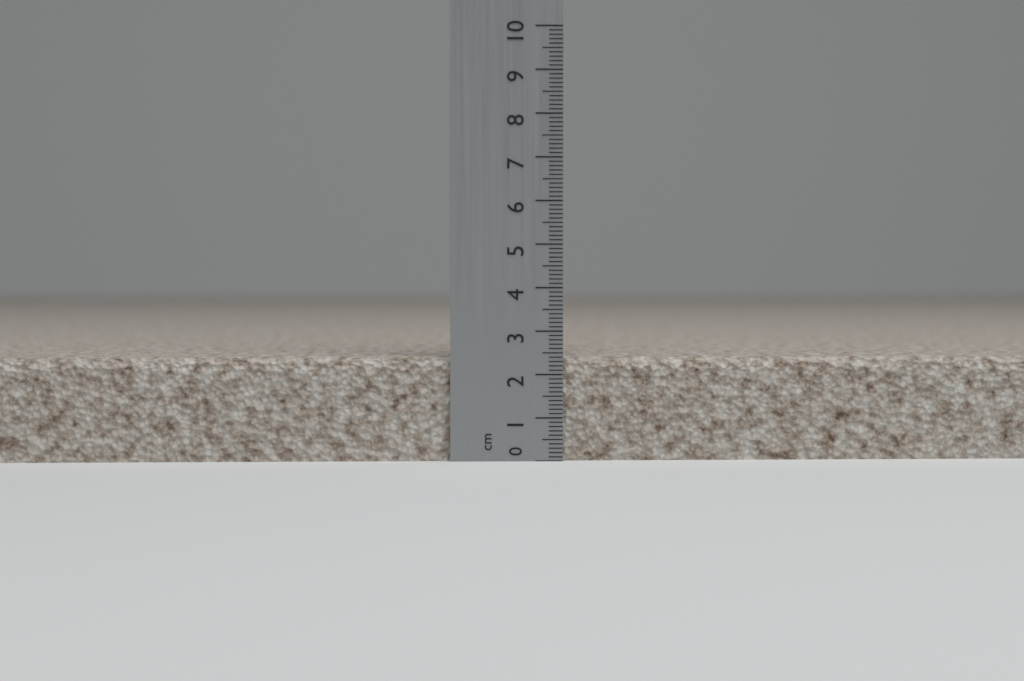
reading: 2.4 cm
